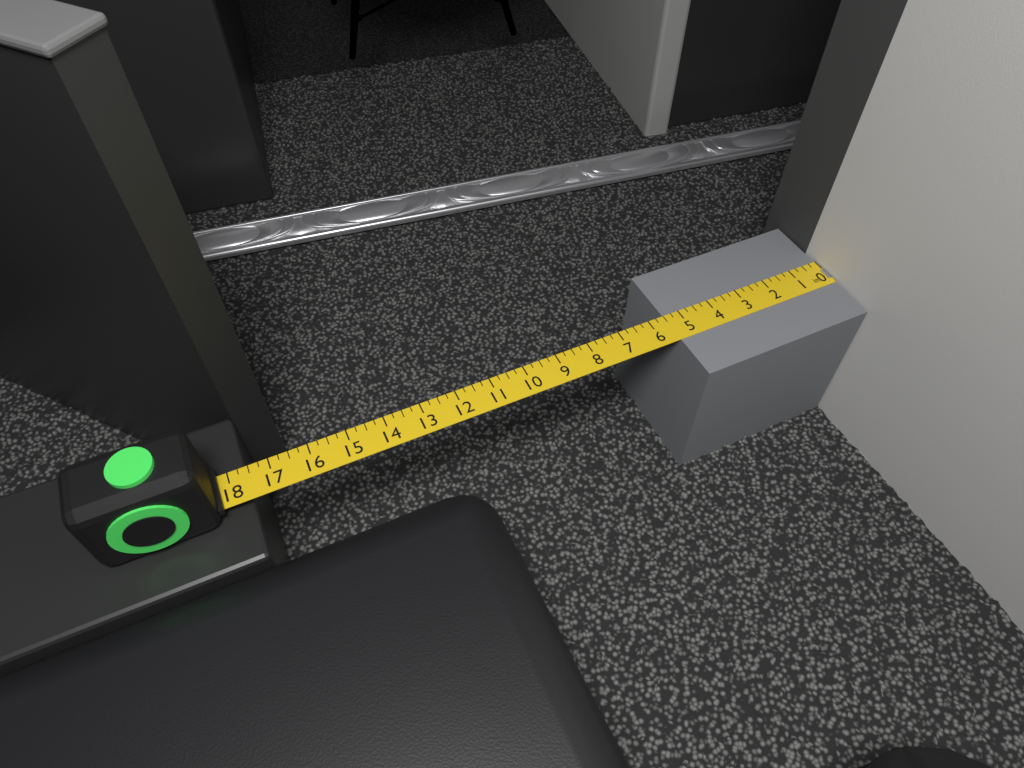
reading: 5.50 in
